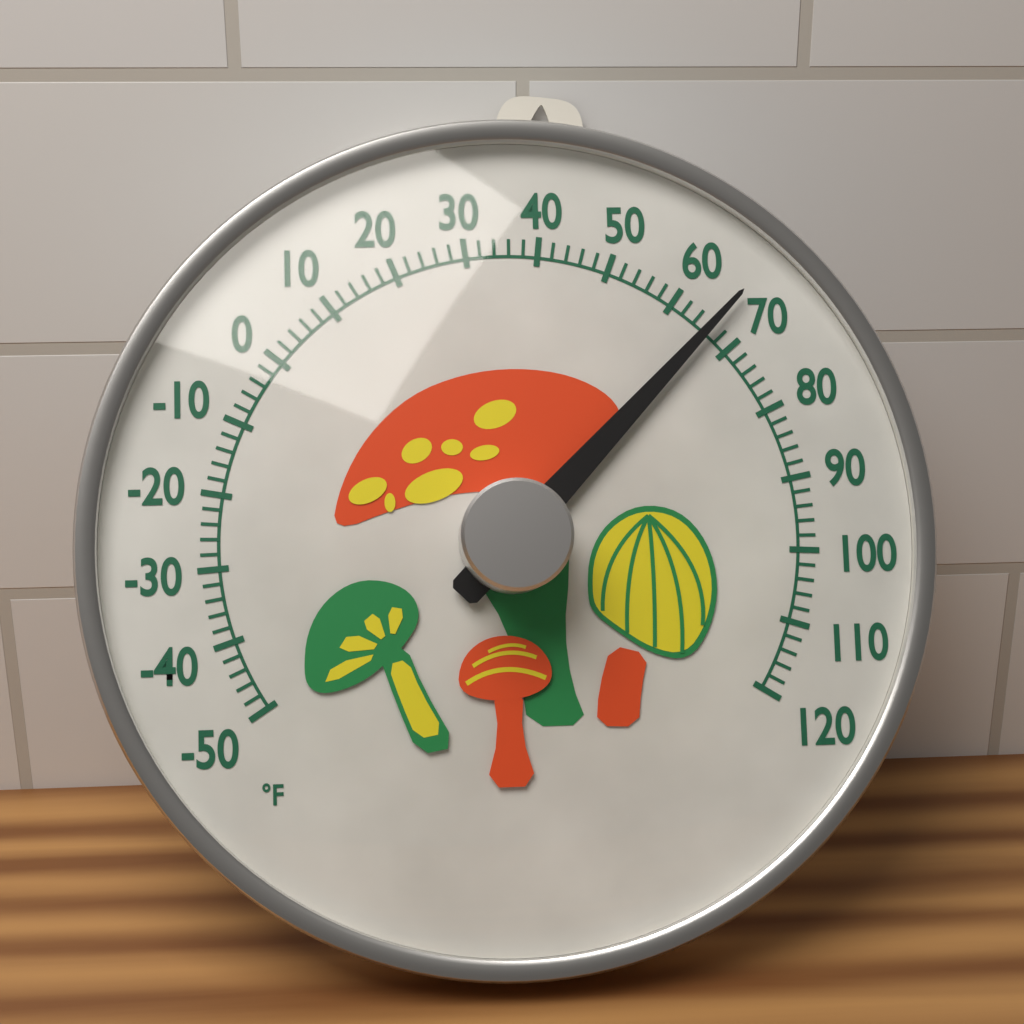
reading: 66 °F
